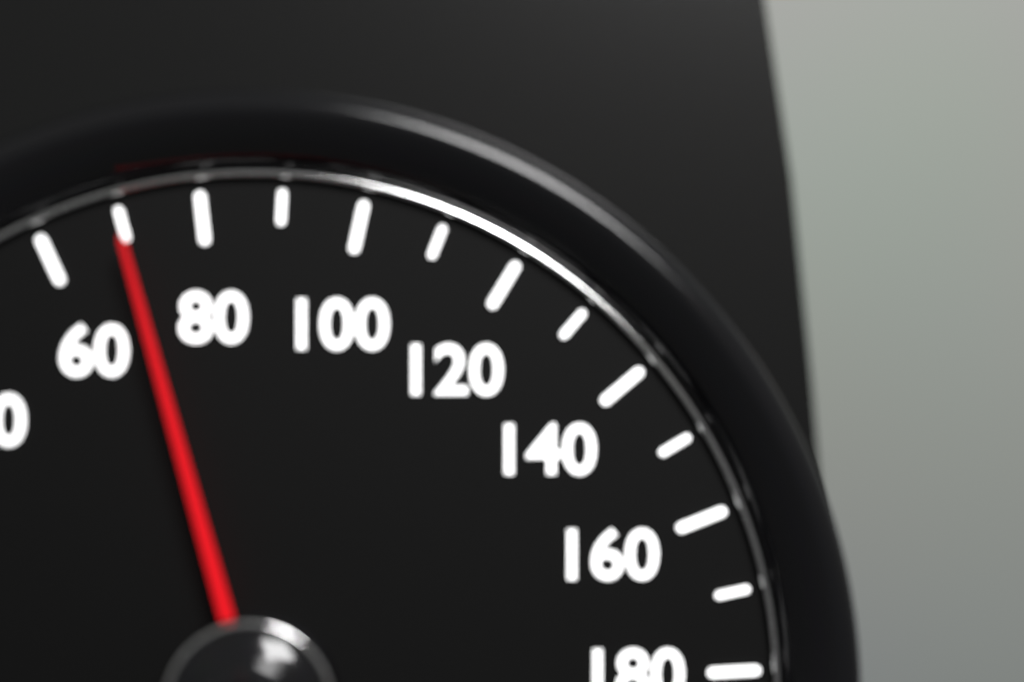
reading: 70 km/h
